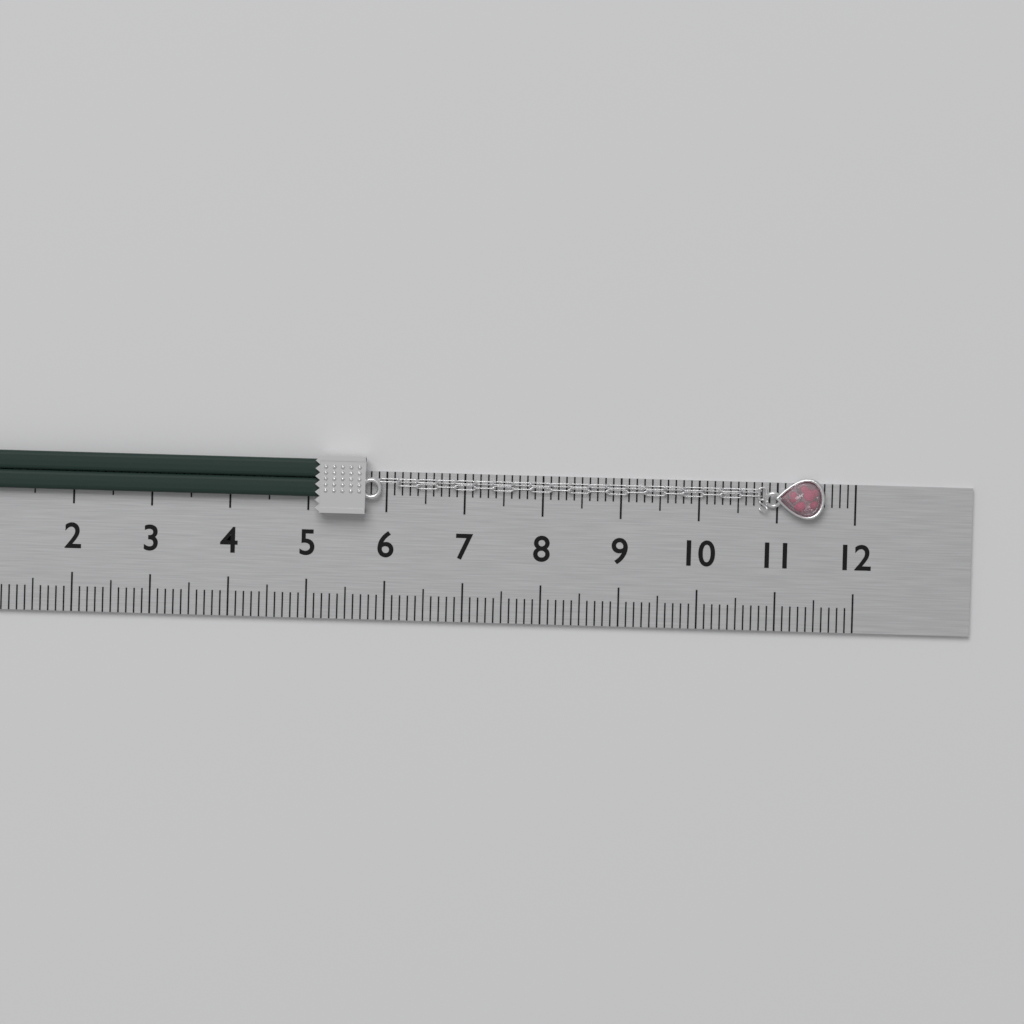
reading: 11.6 (no unit)
